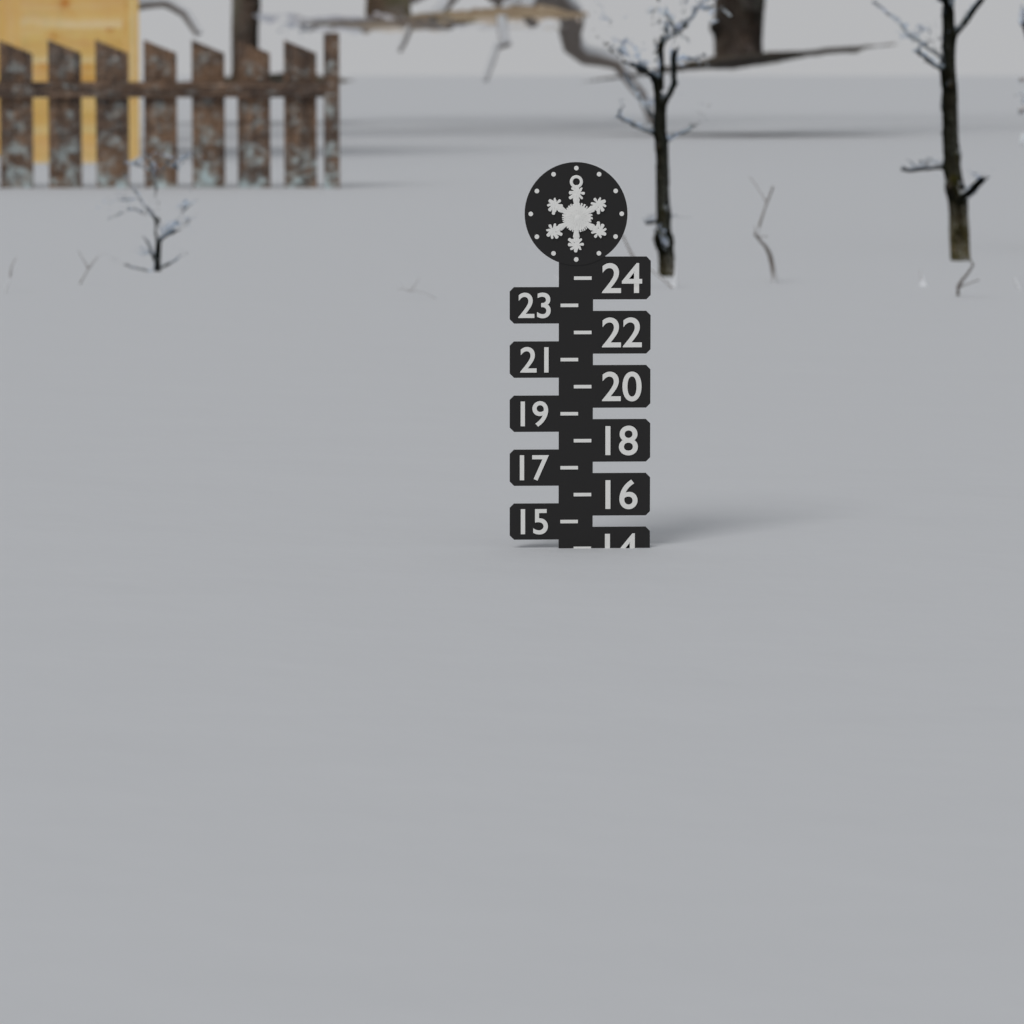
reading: 14 (no unit)
